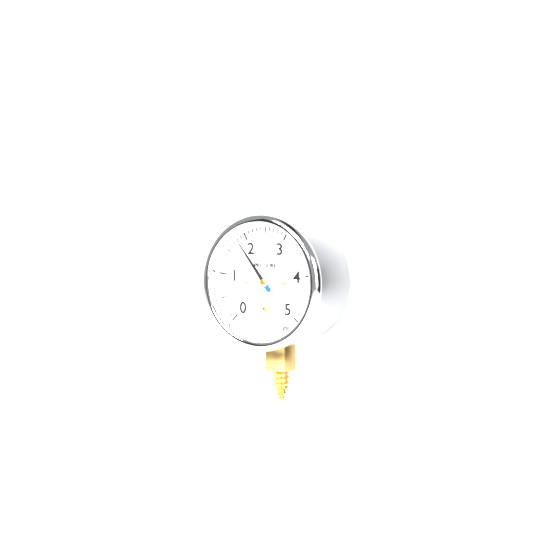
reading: 1.8 psi
